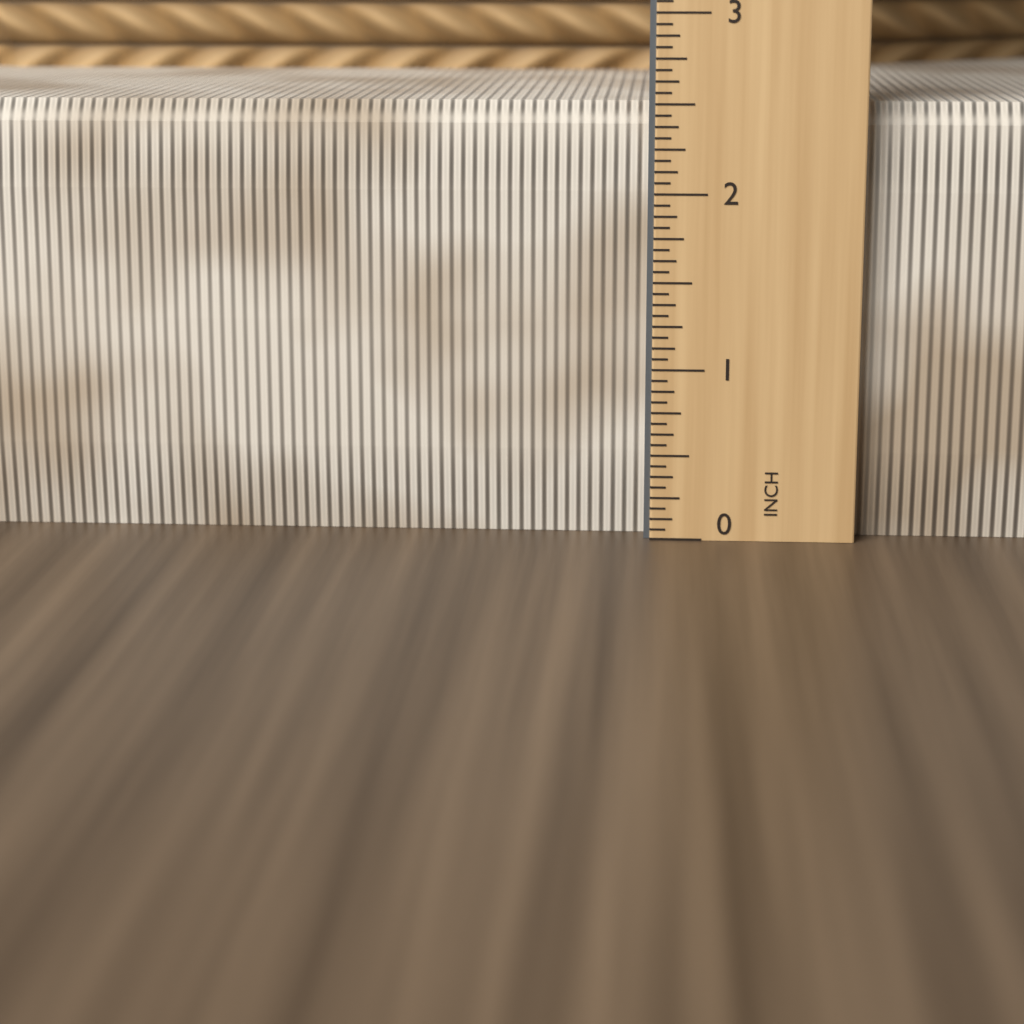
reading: 2.5000 in
